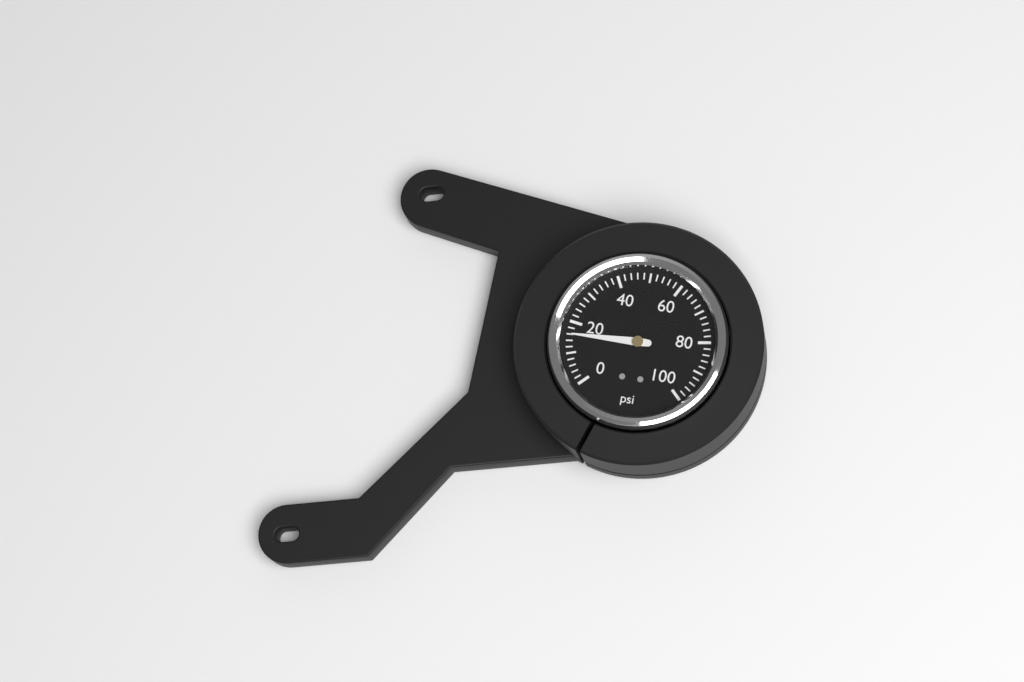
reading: 16 psi
